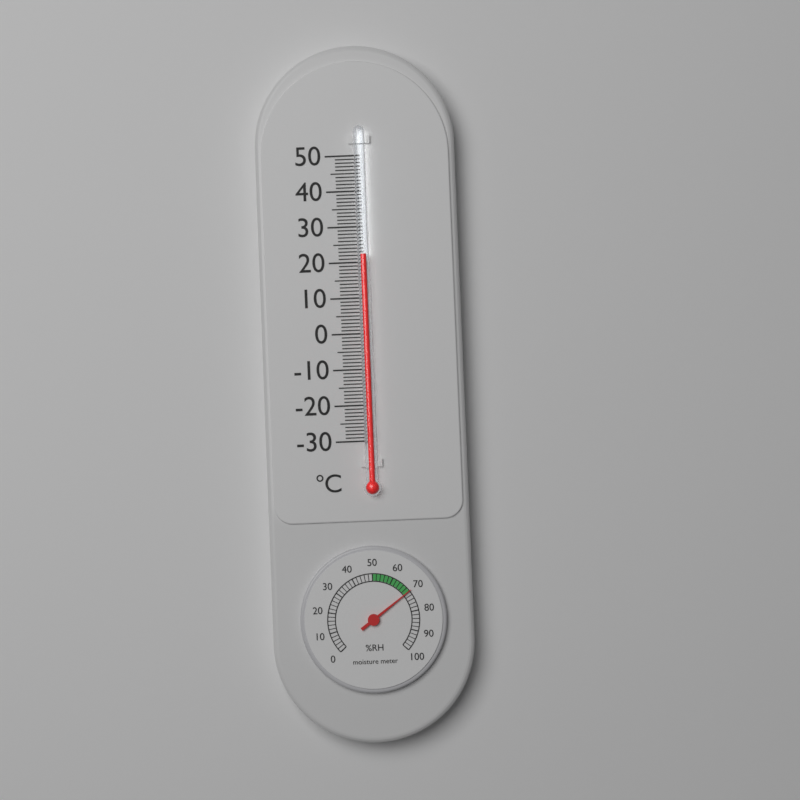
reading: 22 °C
